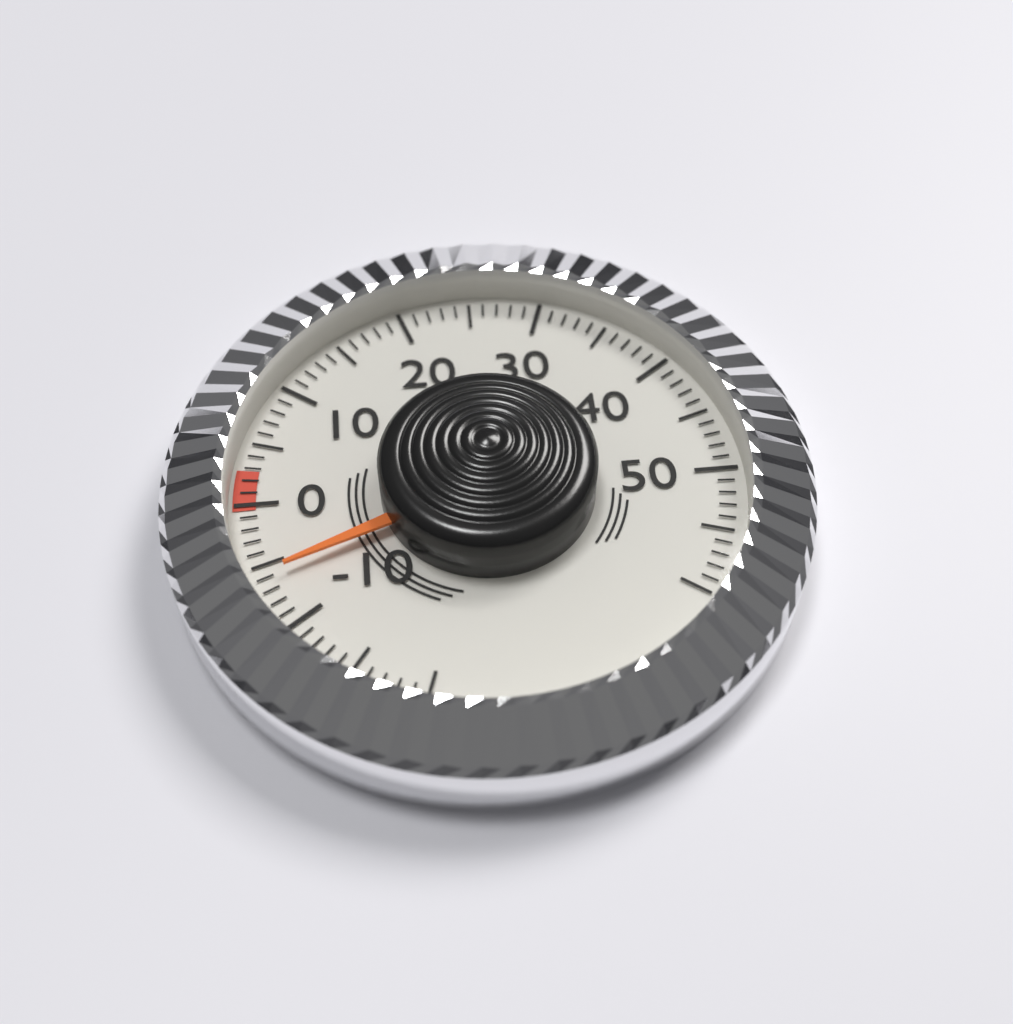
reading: -6 (no unit)
